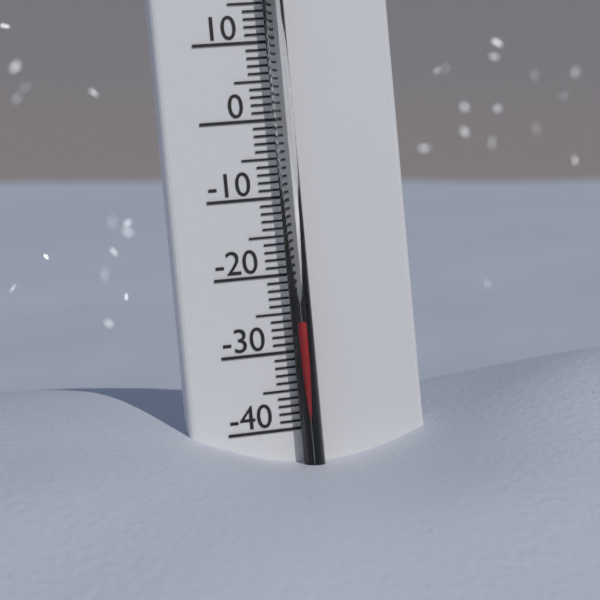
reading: -26 °C
